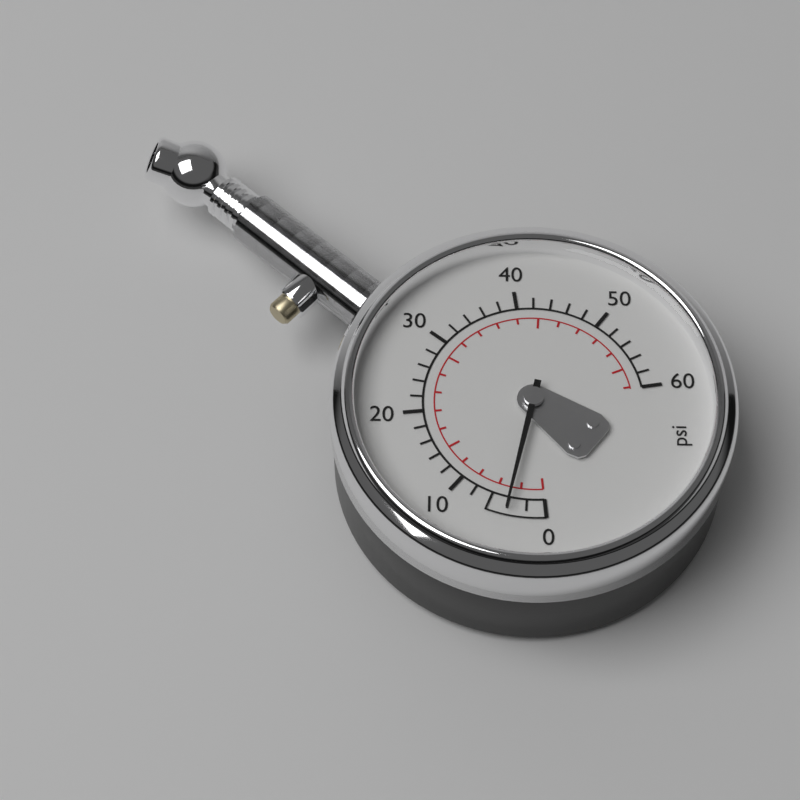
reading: 4 psi
